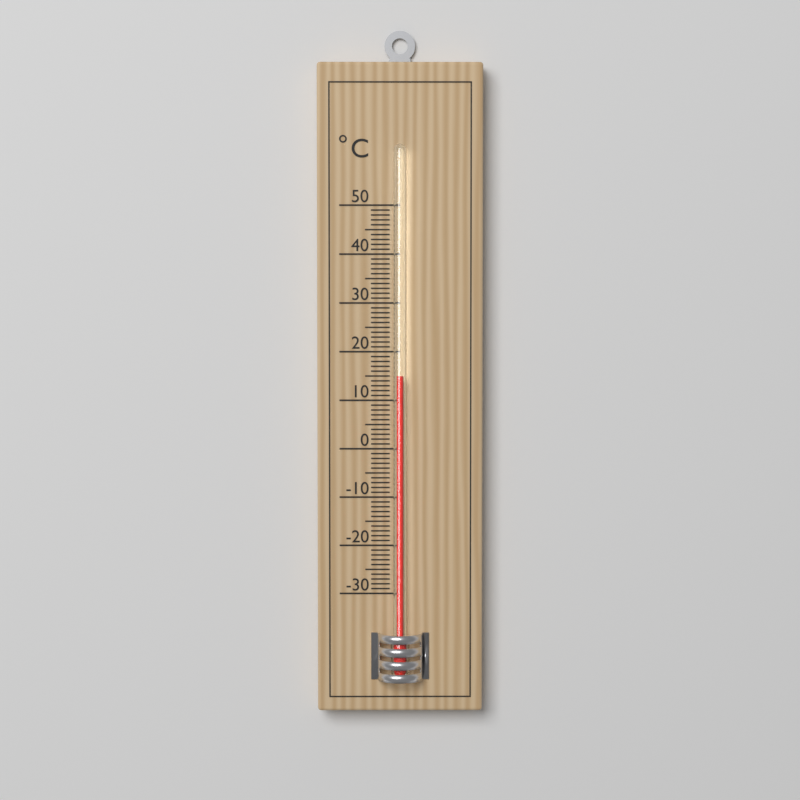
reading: 15 °C
